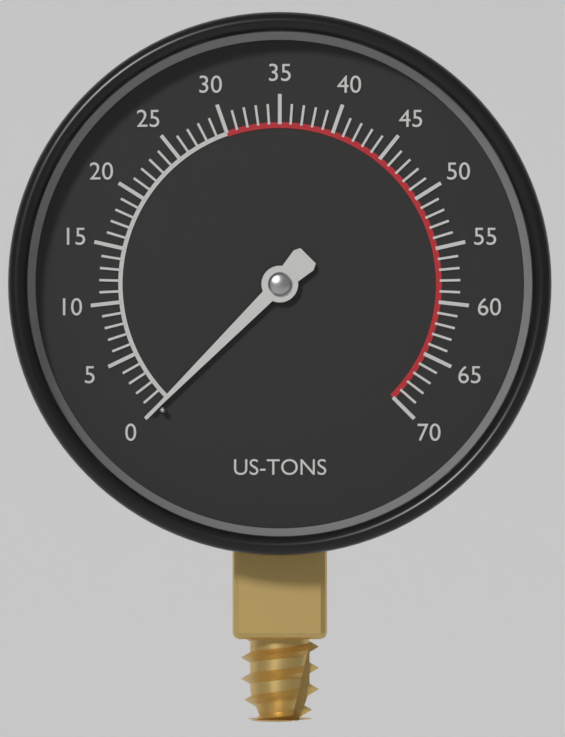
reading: 0 US-TONS
